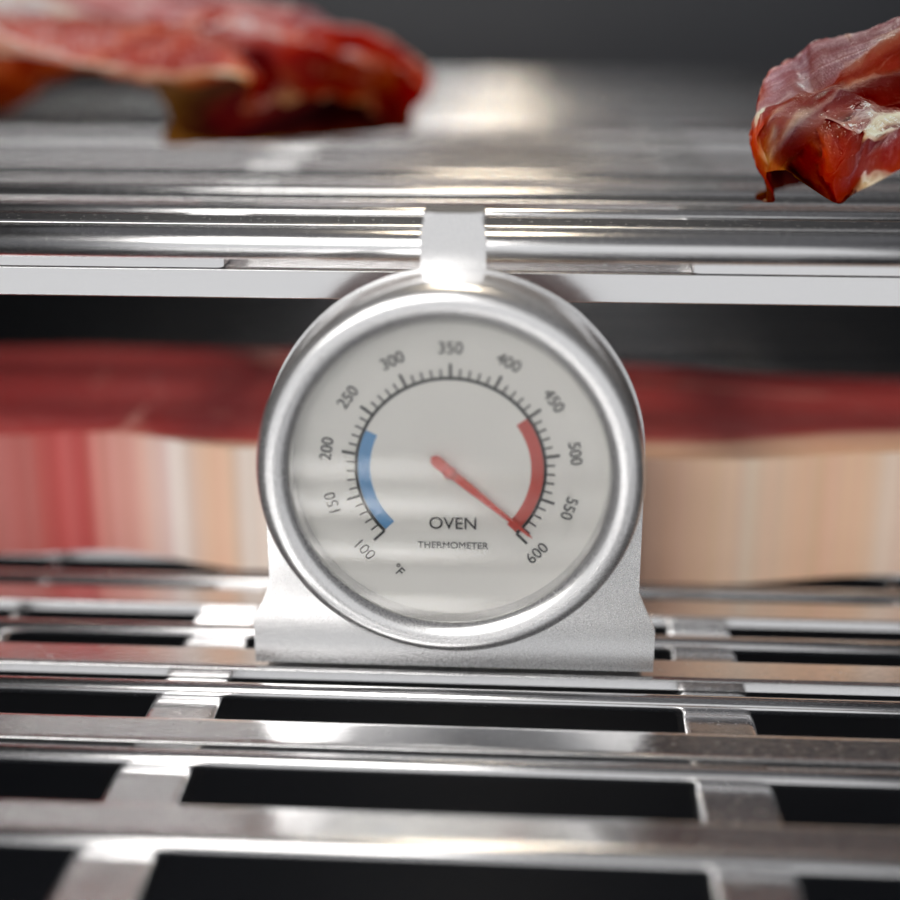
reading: 590 °F
